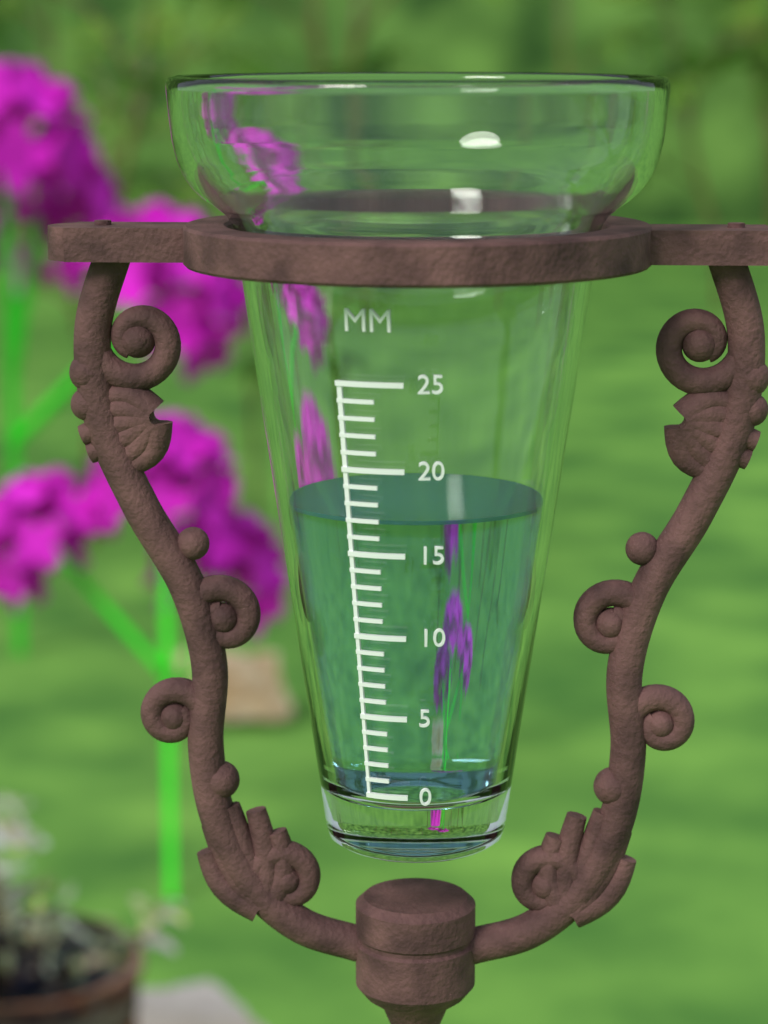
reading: 17 mm
